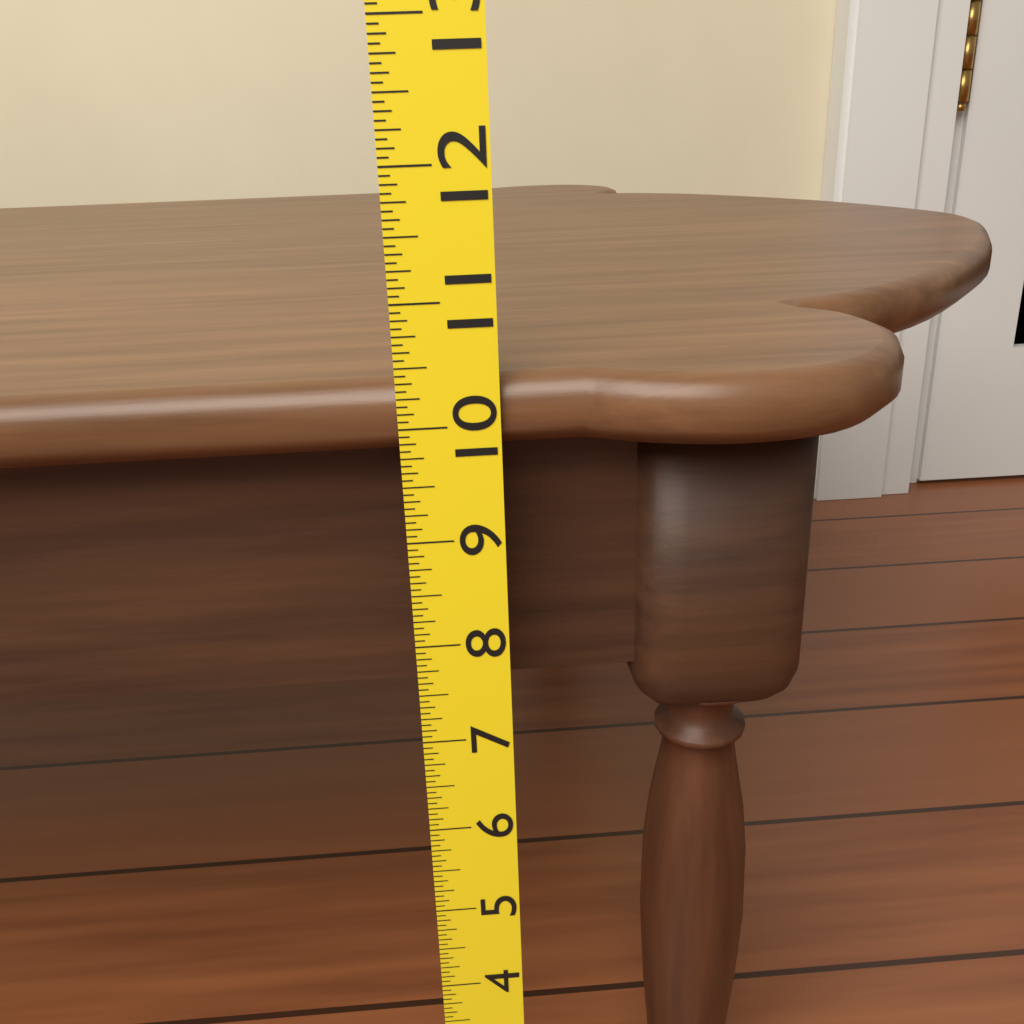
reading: 10.3750 (no unit)
